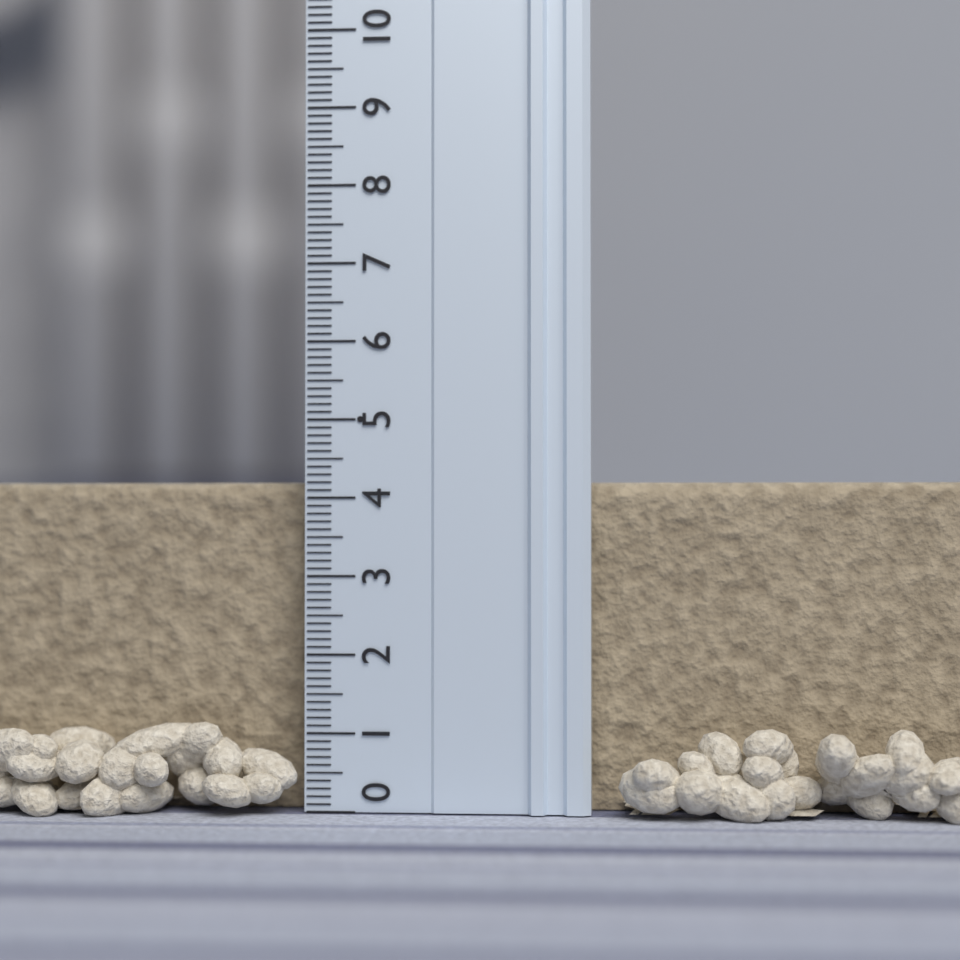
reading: 4.2 (no unit)
